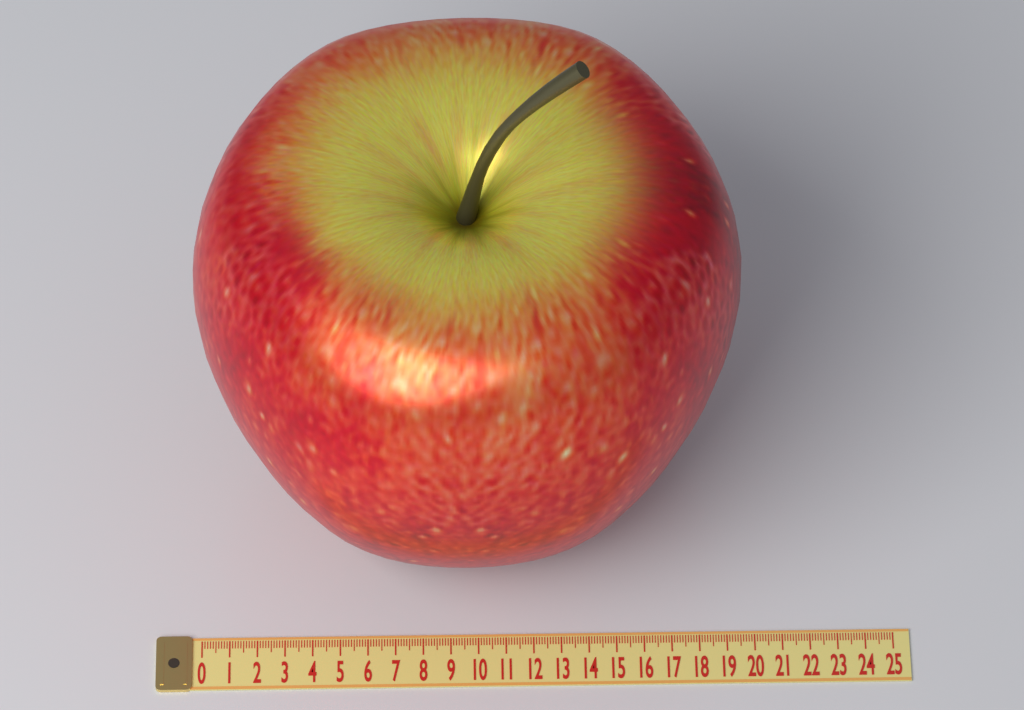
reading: 19.5 (no unit)
